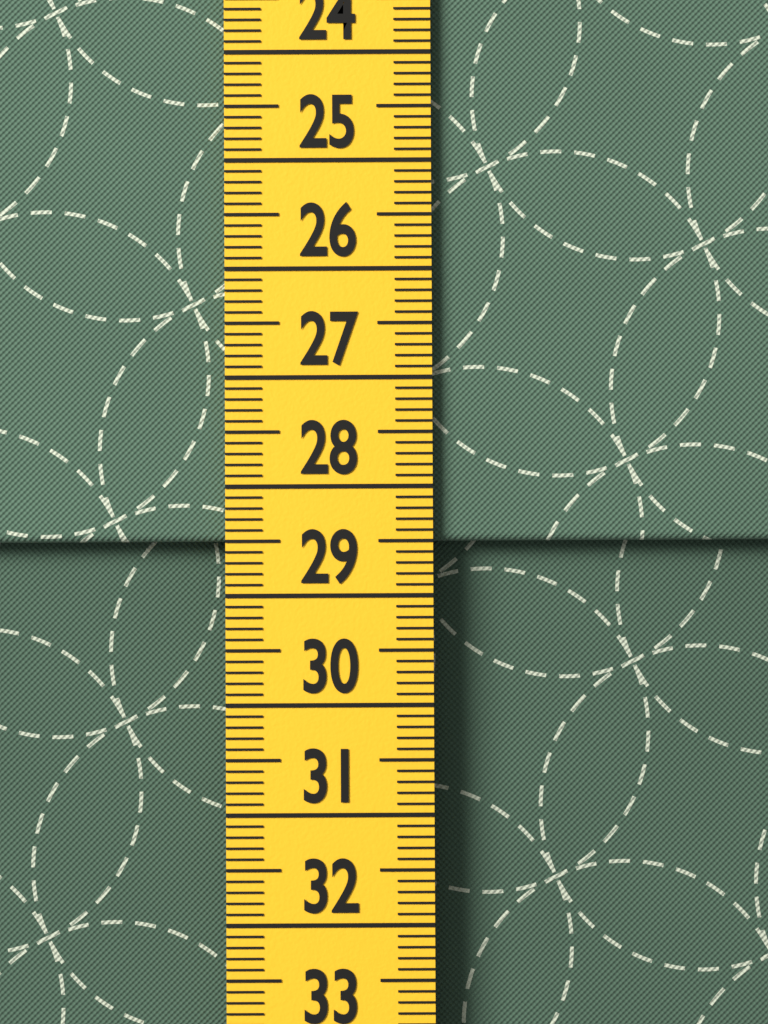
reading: 28.5 cm
